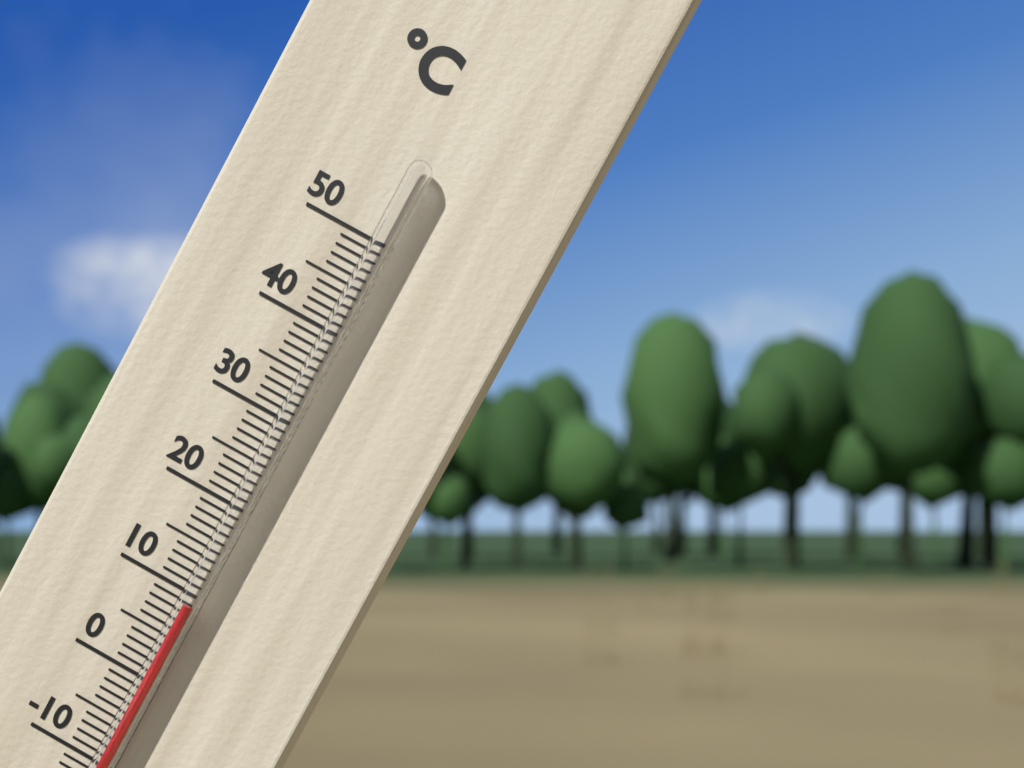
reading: 9 °C
